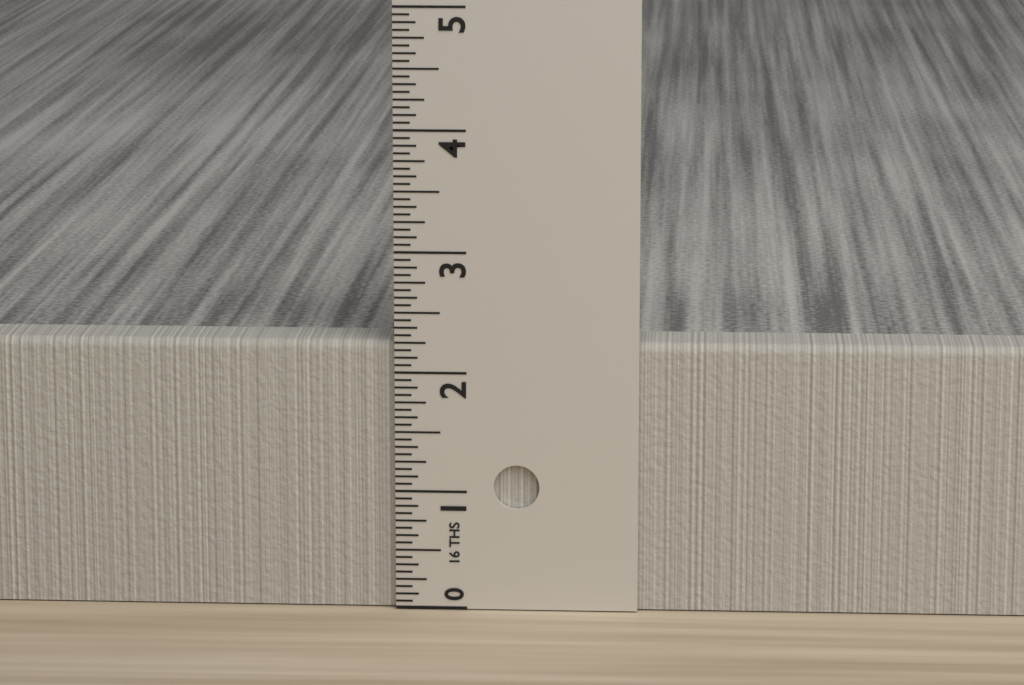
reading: 2.2500 in
